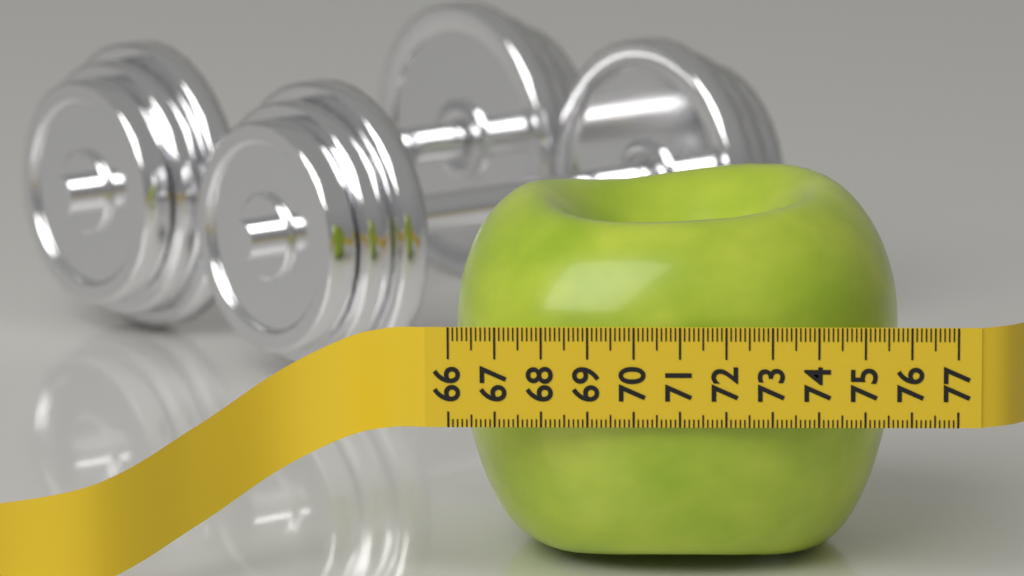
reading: 75.8 (no unit)
